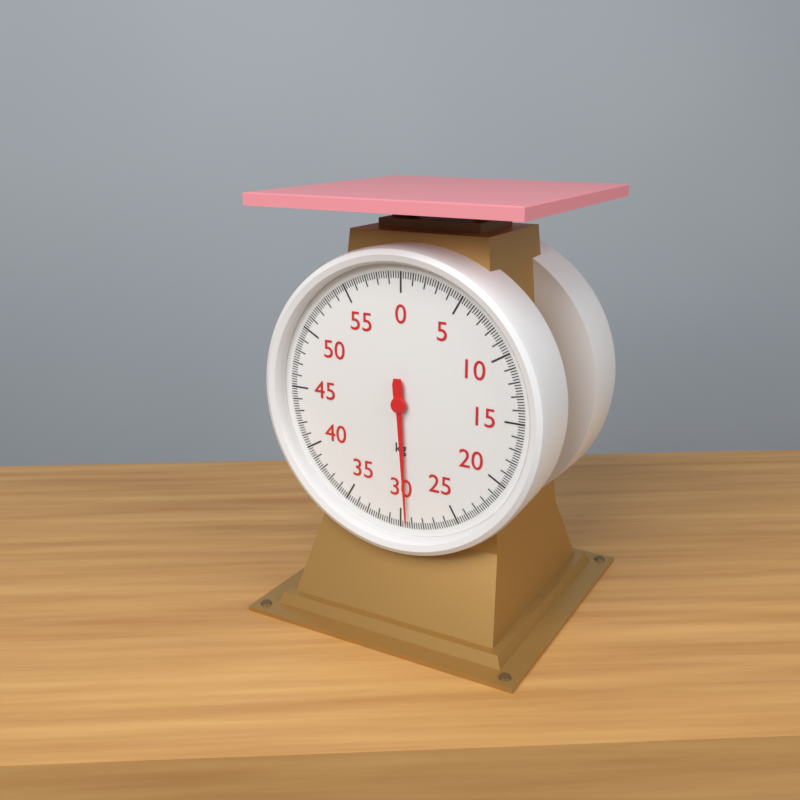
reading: 29.4 kg
